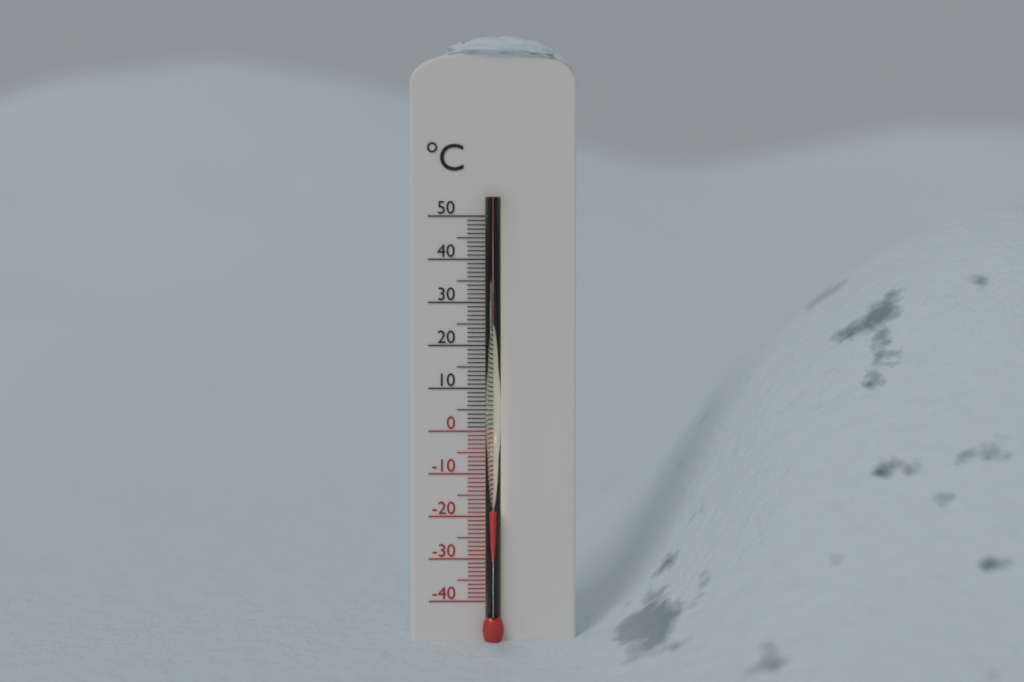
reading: -18 °C
